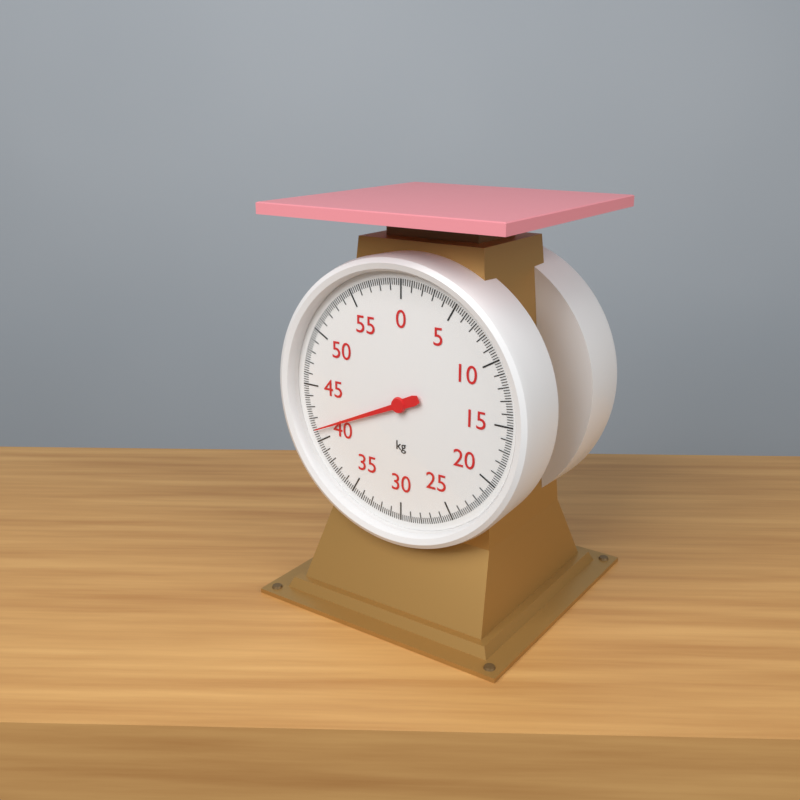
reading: 41.0 kg
